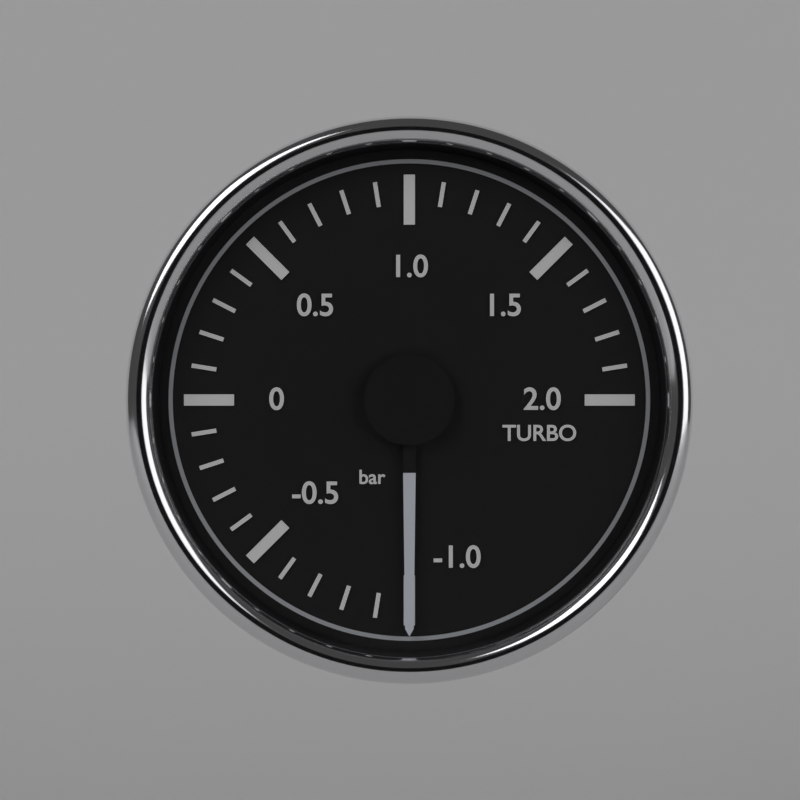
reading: -1.0 bar
